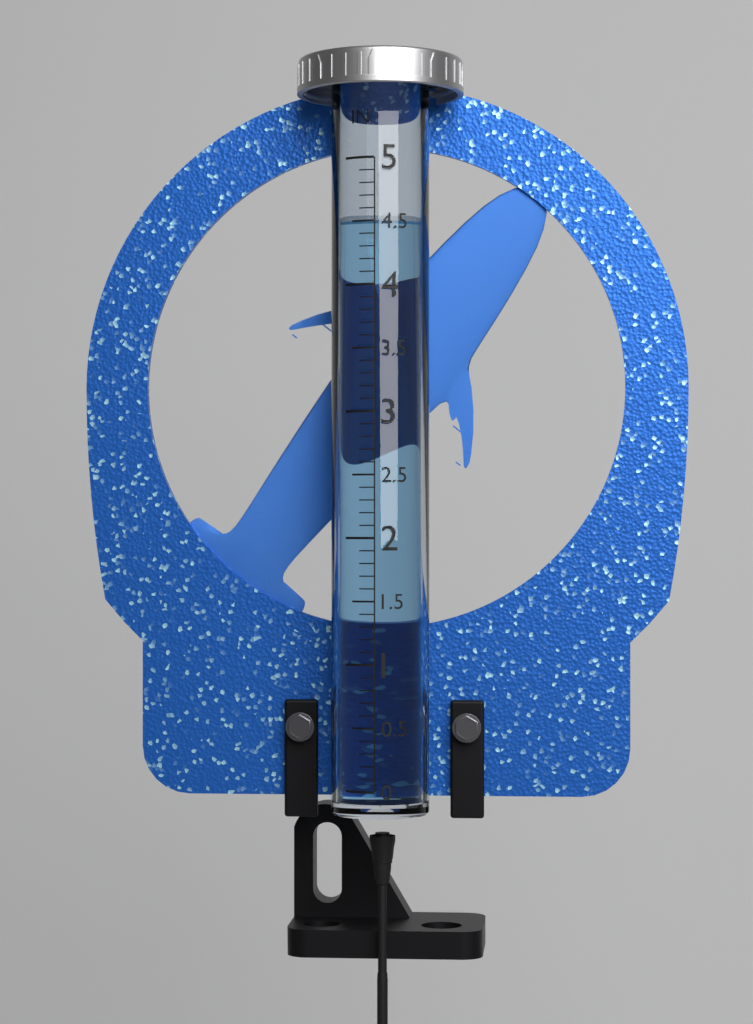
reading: 4.5 in
